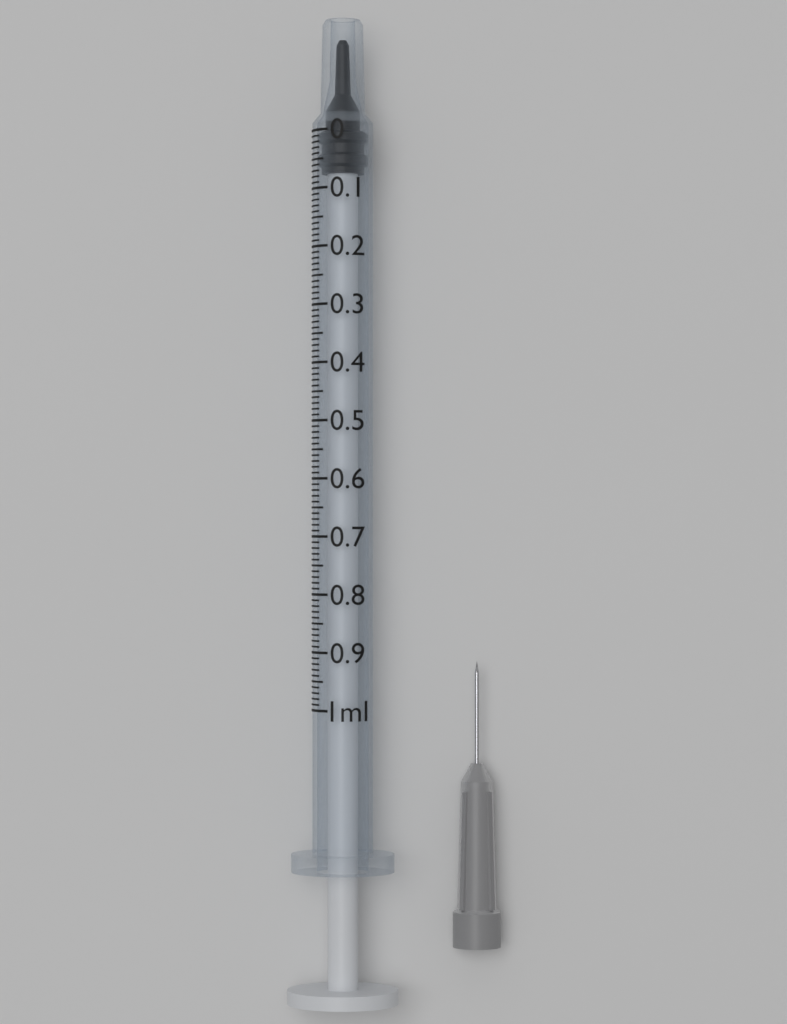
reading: 0.00 ml
